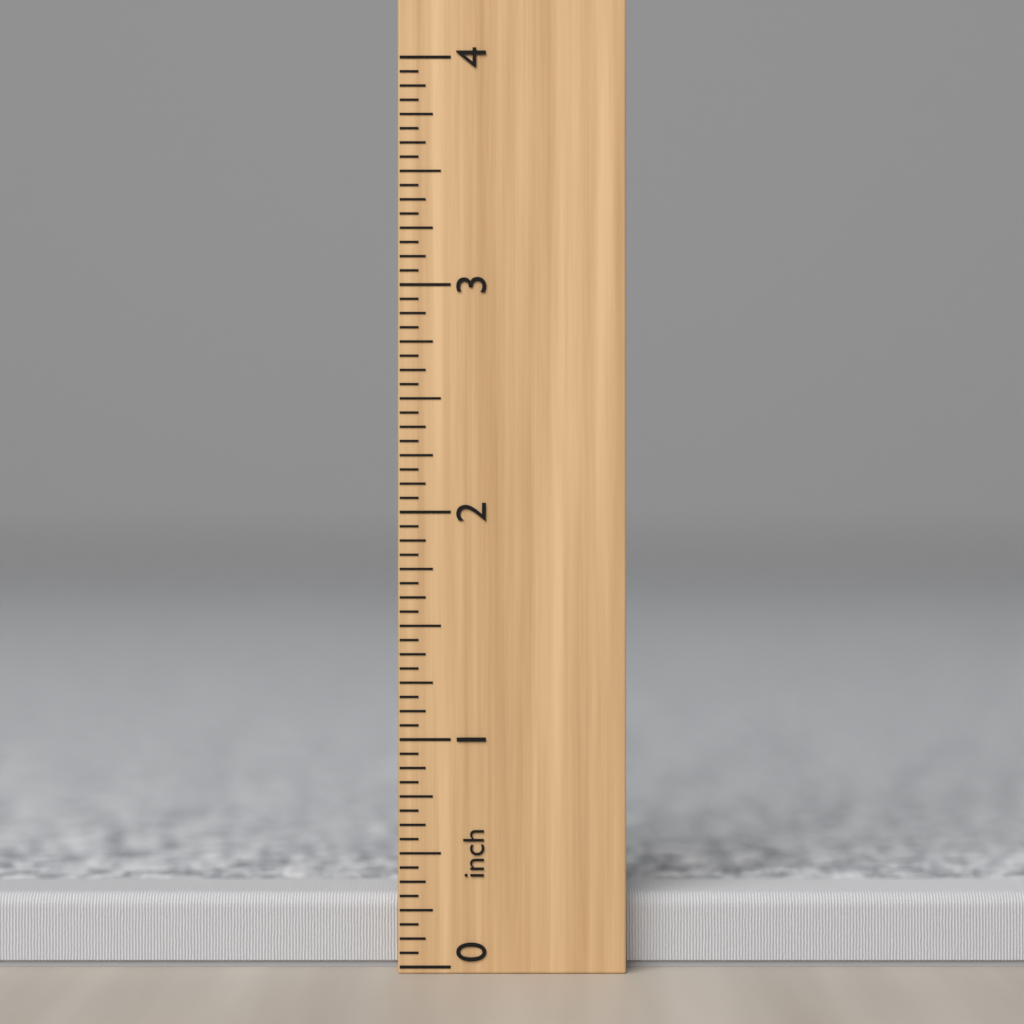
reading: 0.3000 inch
